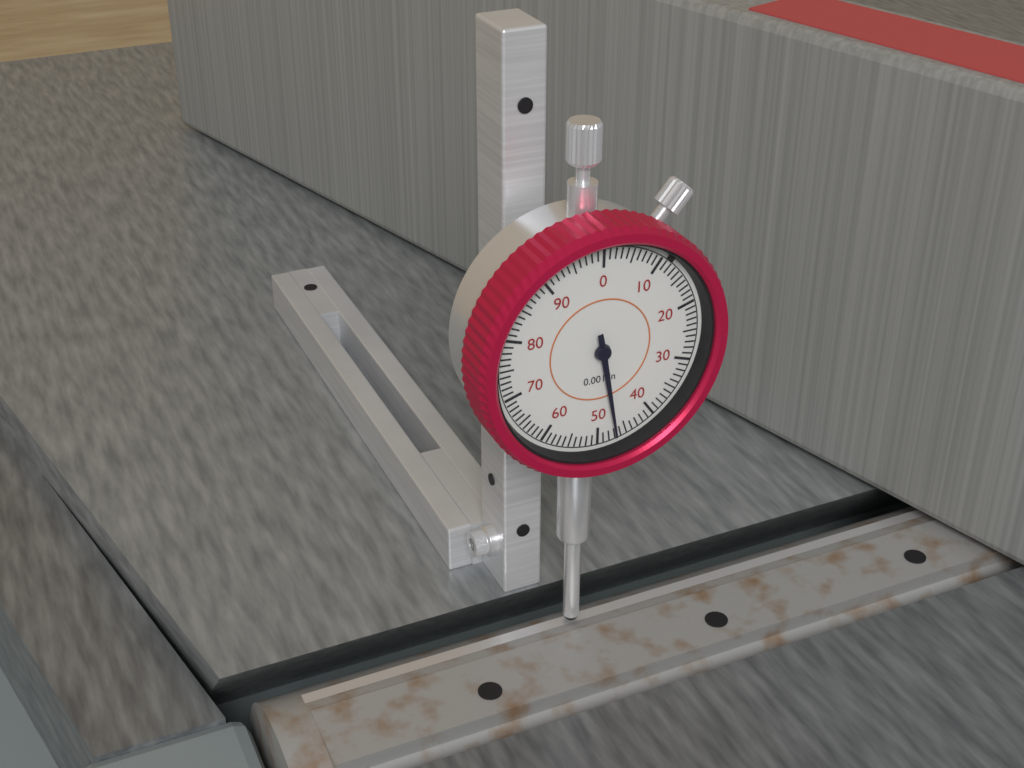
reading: 0.047 in
